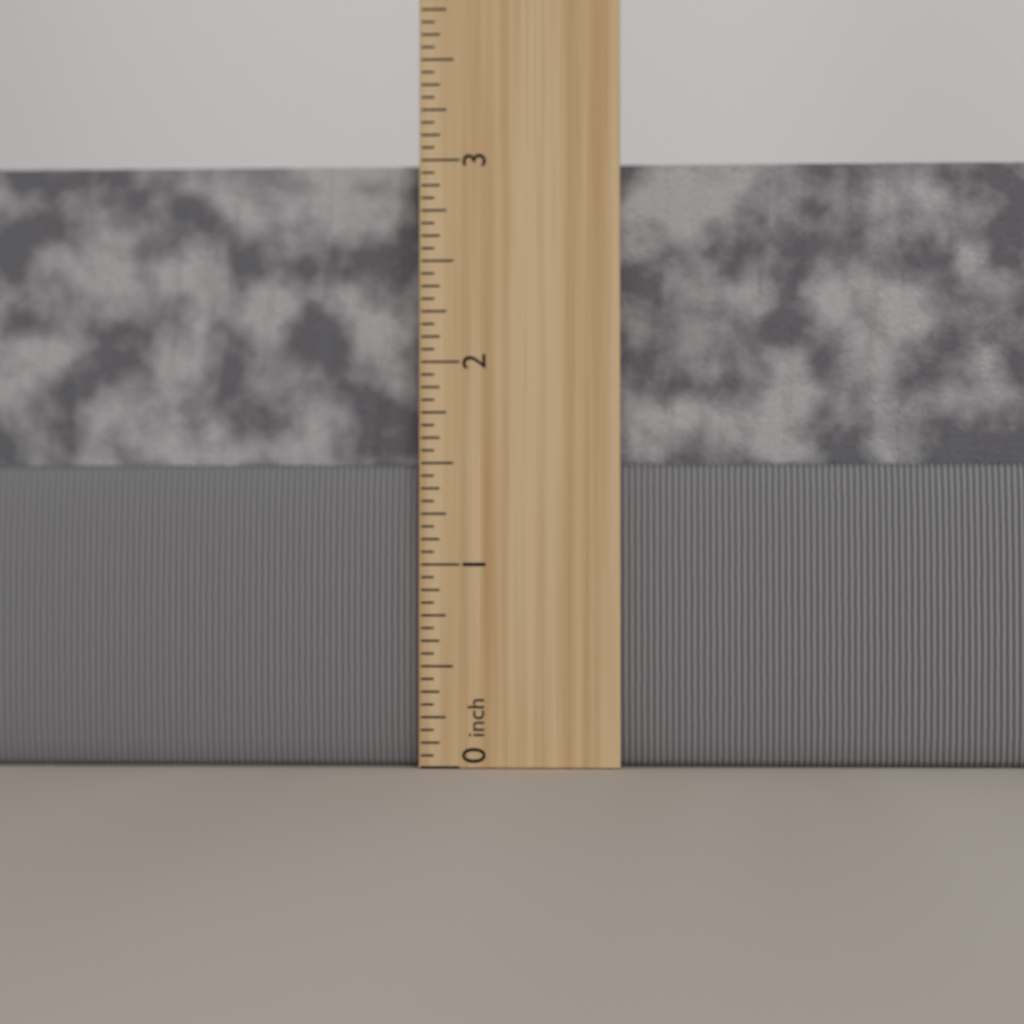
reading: 3.0000 inch
